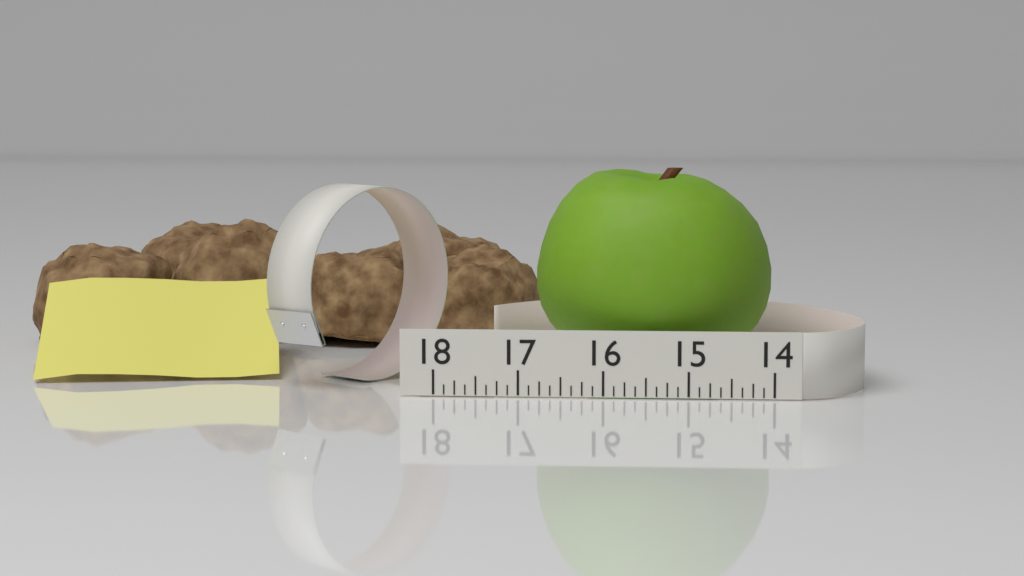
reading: 16.875 (no unit)
